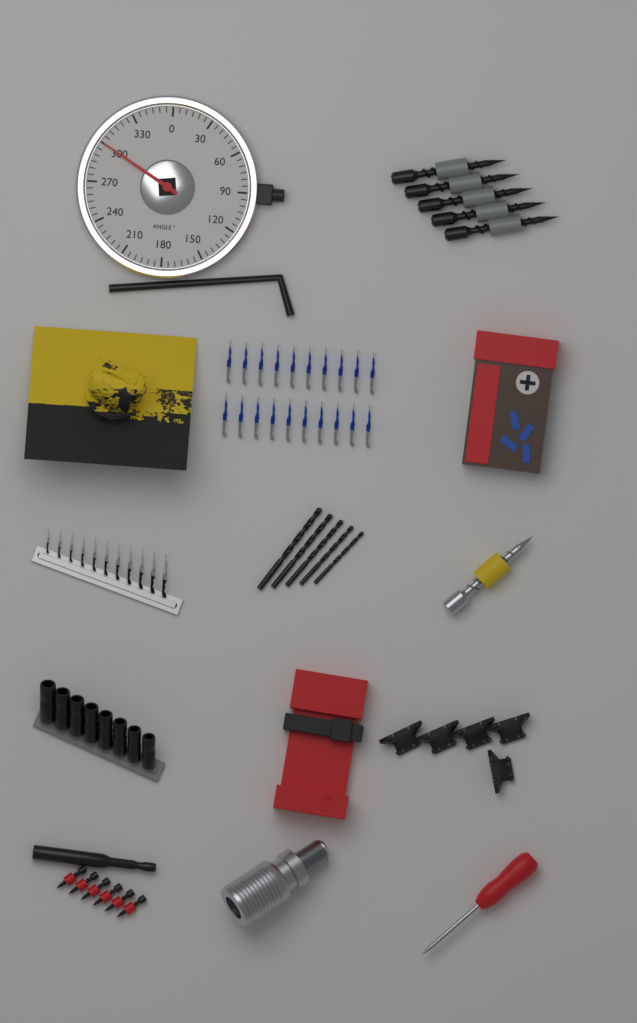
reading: 300 °
